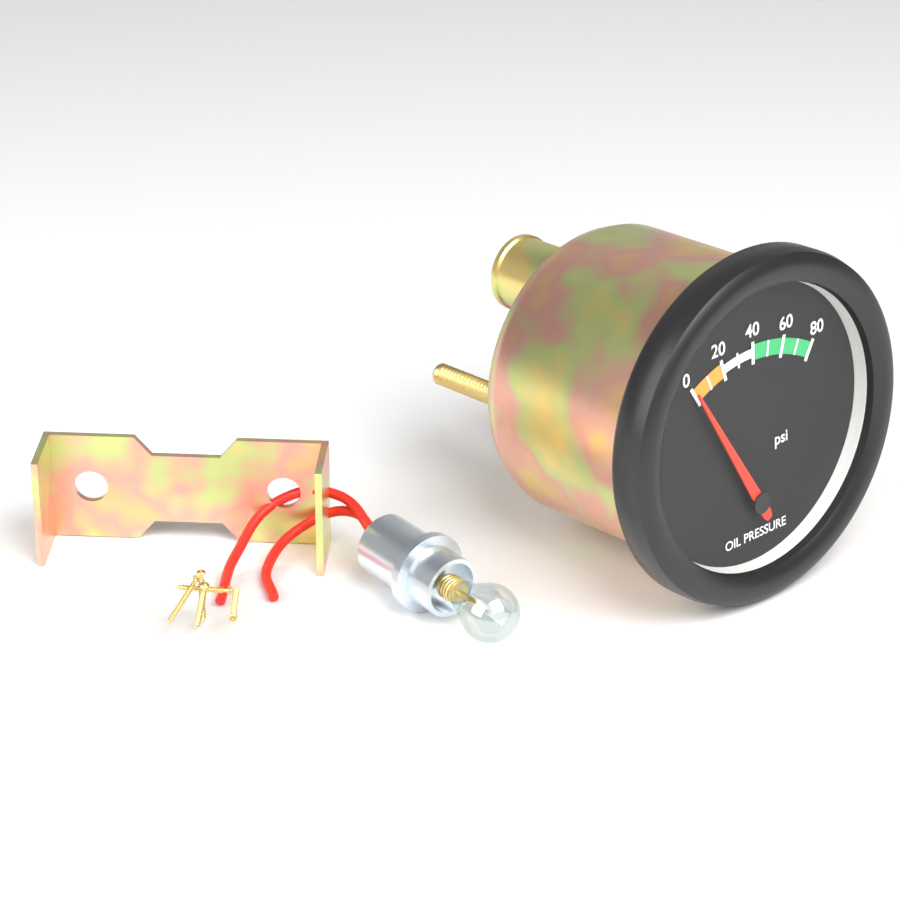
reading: 0 psi
